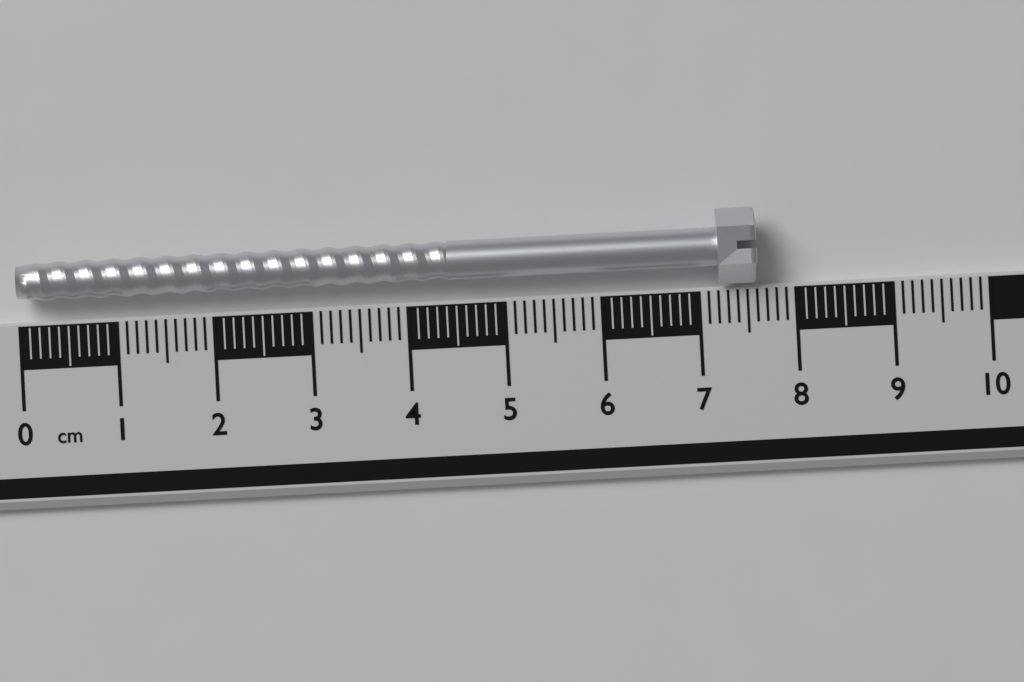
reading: 7.6 cm
